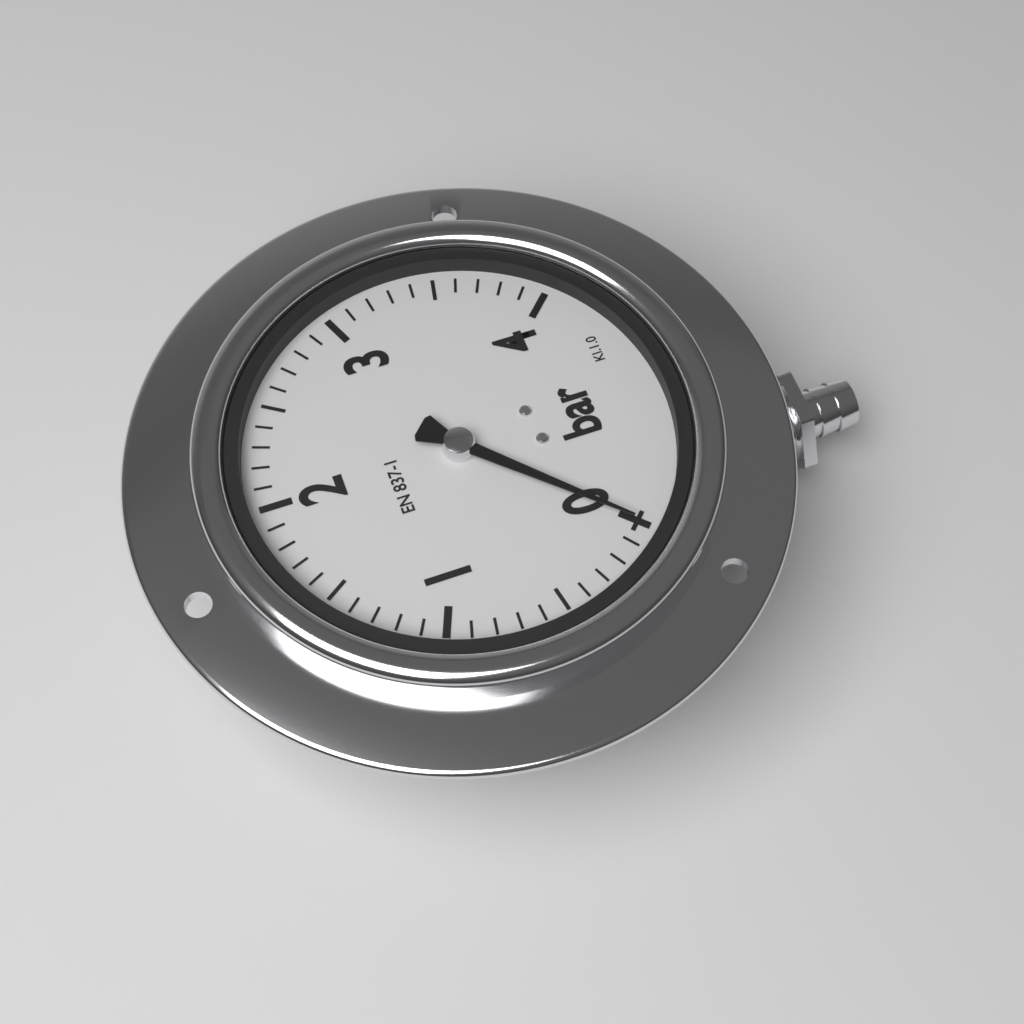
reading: 0.0 bar
